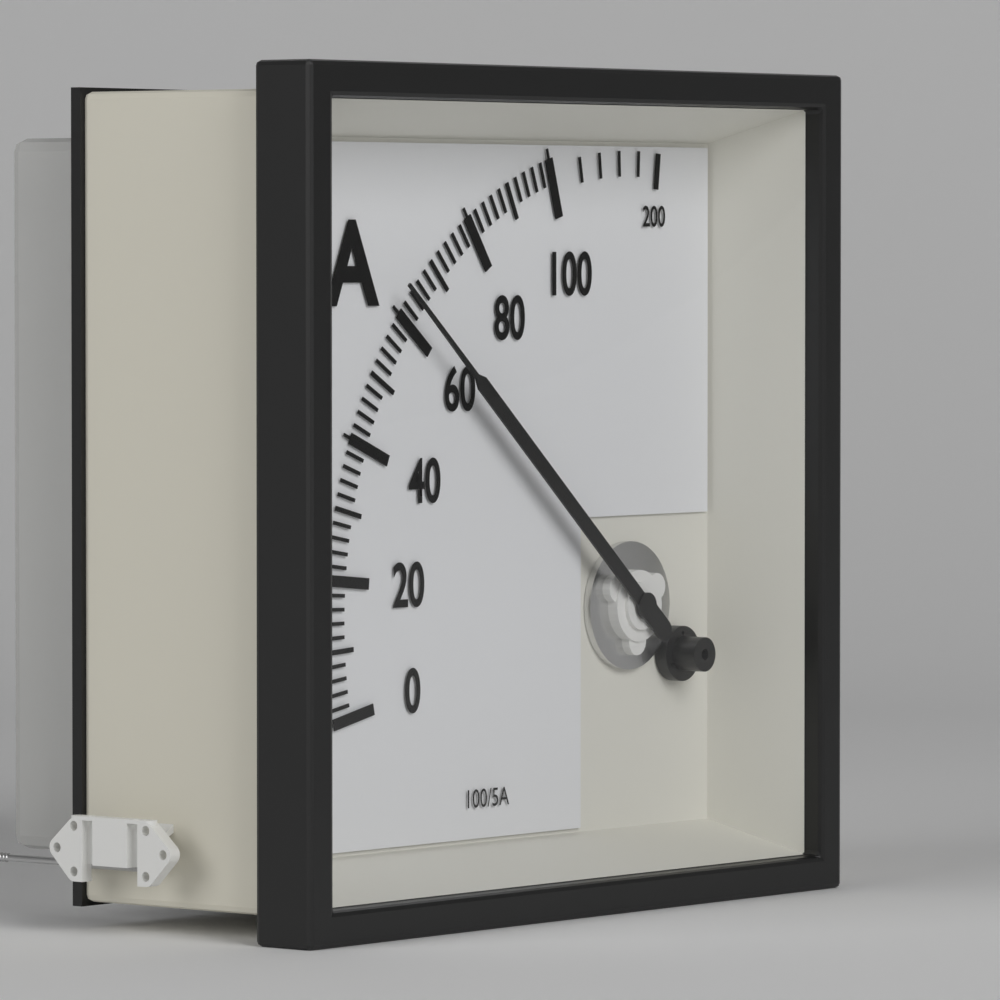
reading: 62 A
